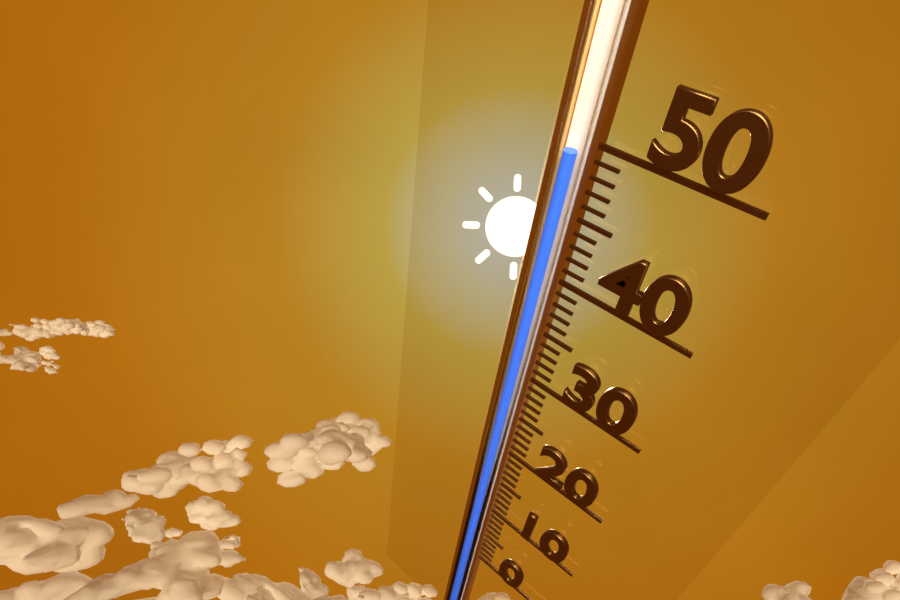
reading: 49 (no unit)
